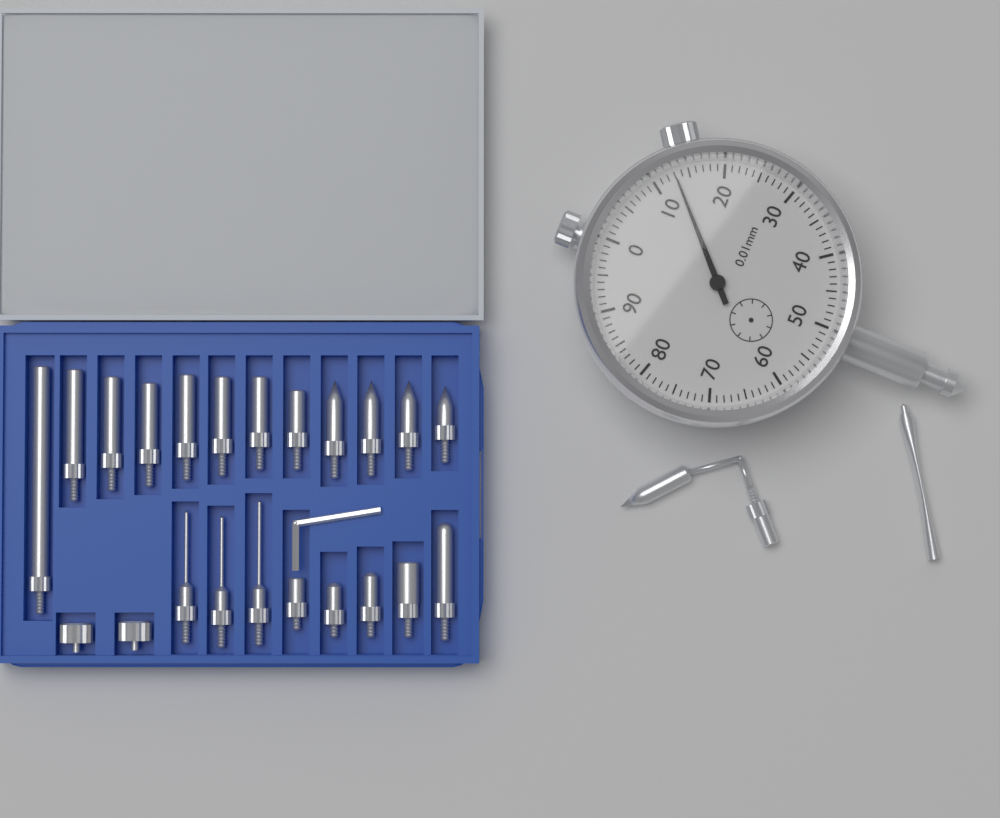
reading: 0.13 mm
